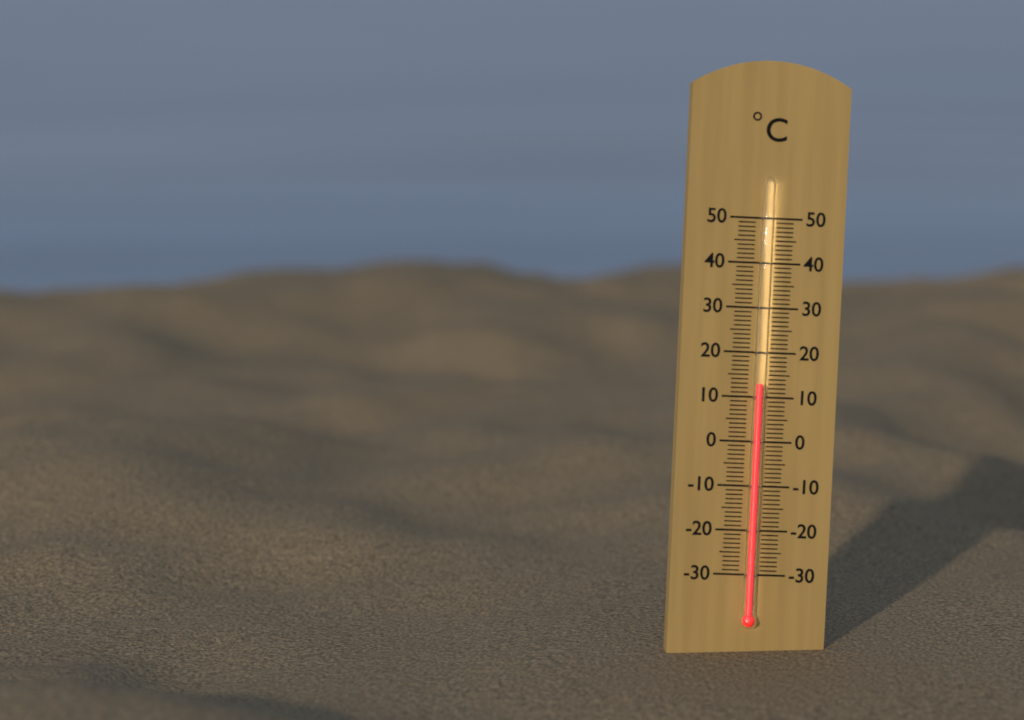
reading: 13 °C
